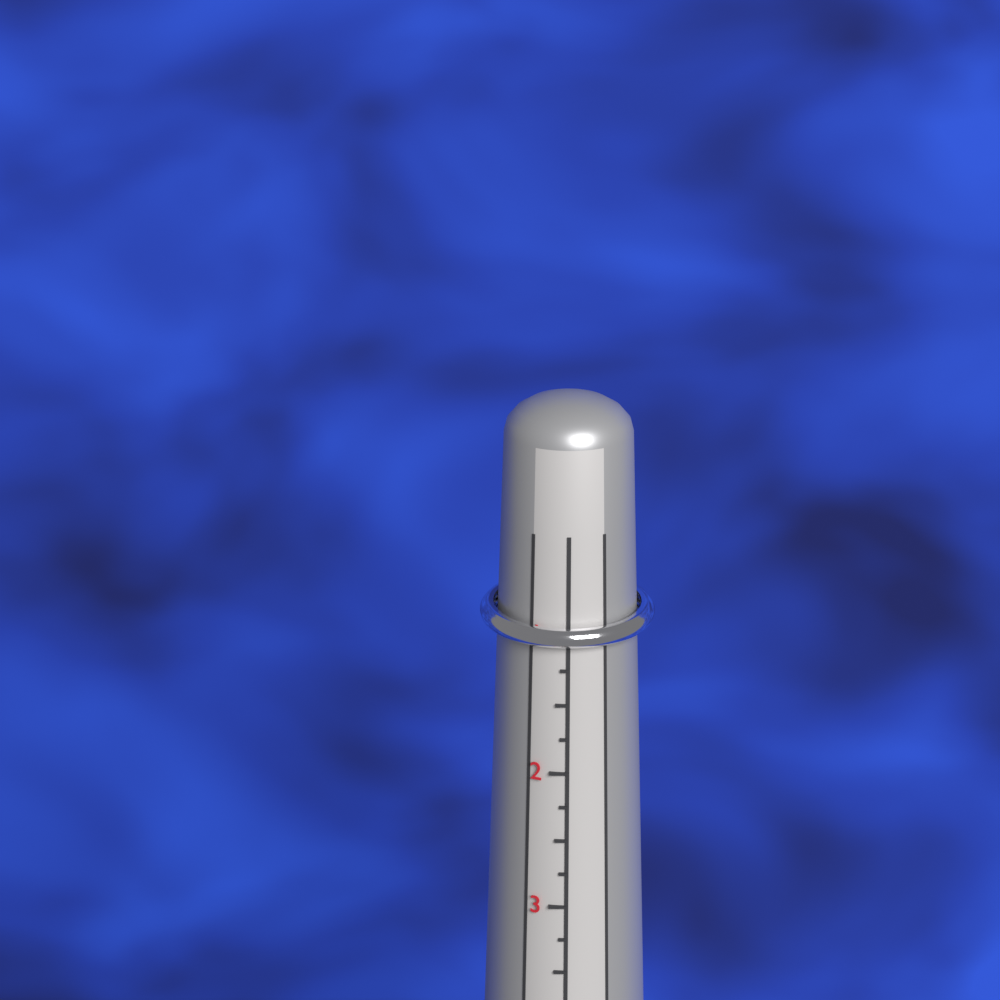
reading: 1.25 (no unit)
